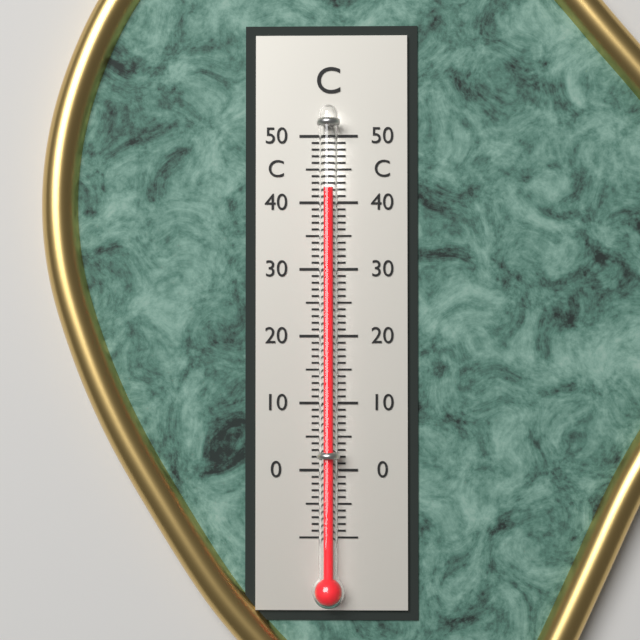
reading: 42 °C
